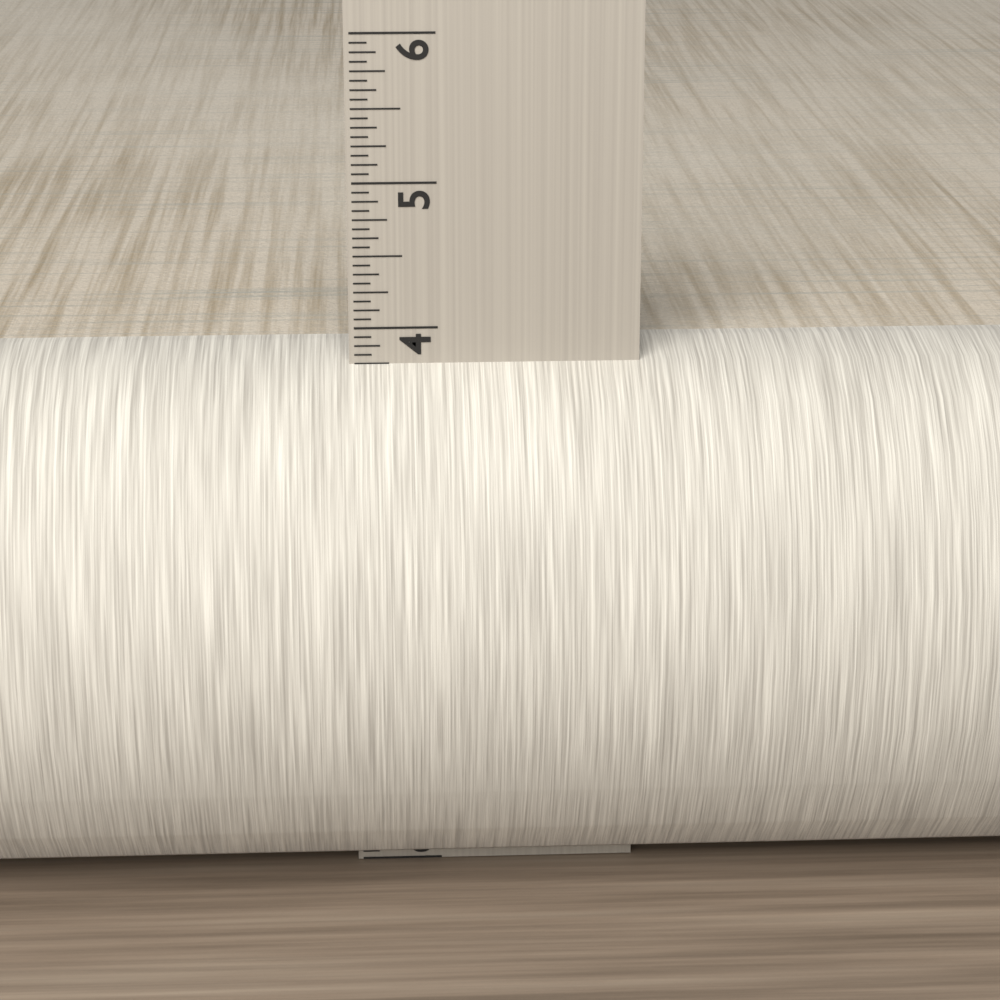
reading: 3.8125 in
